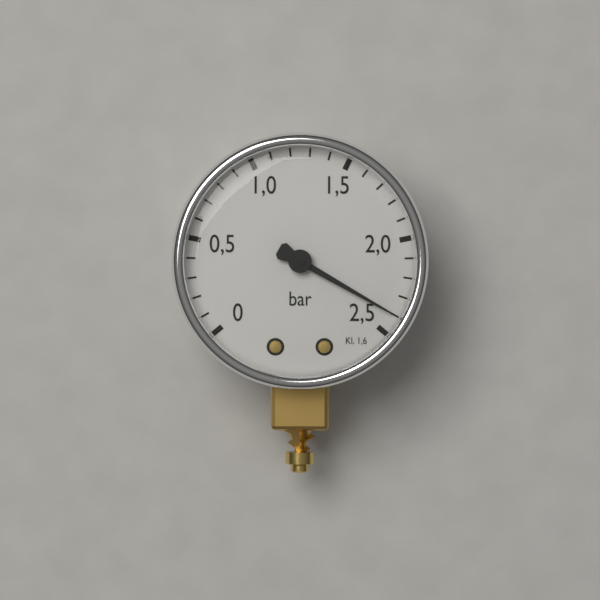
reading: 2.4 bar
